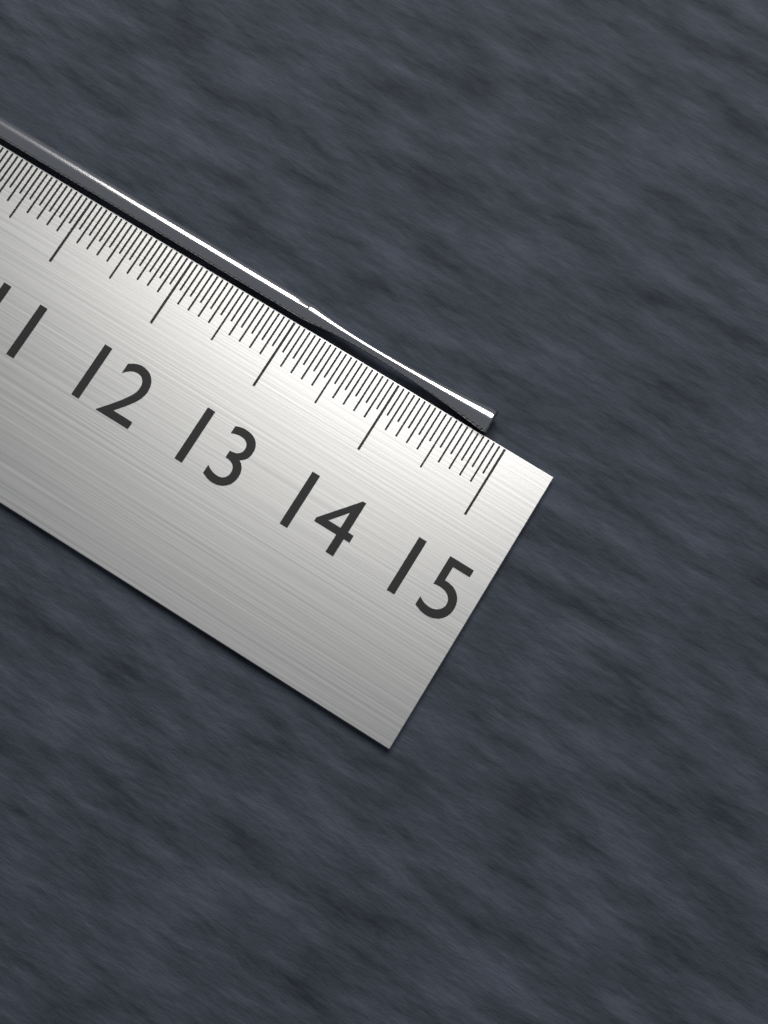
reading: 14.80 cm
